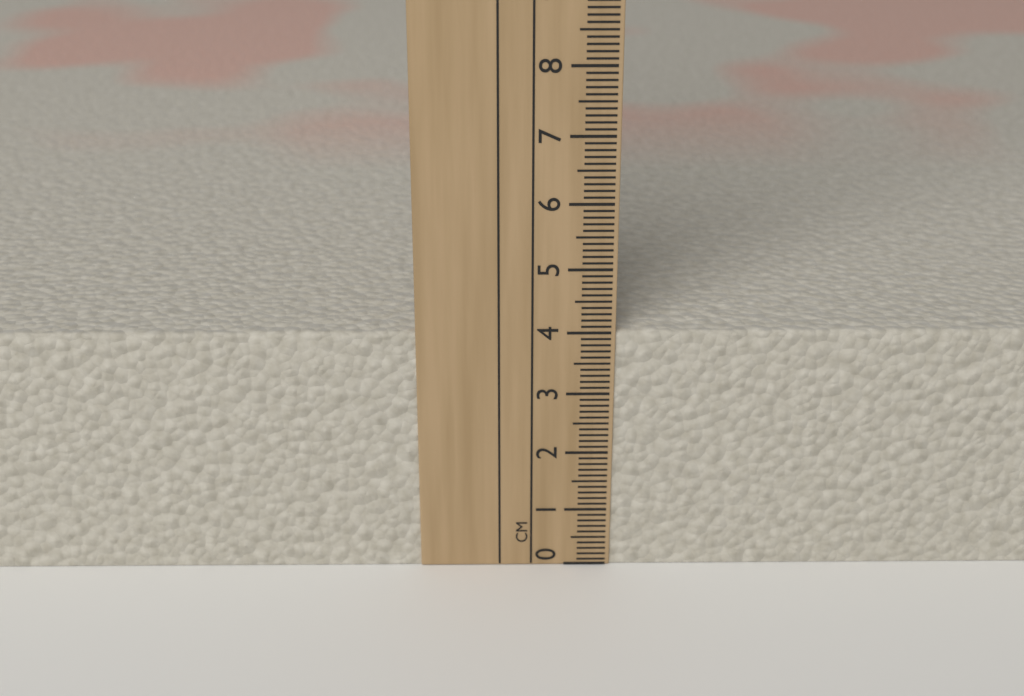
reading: 4.0 cm
